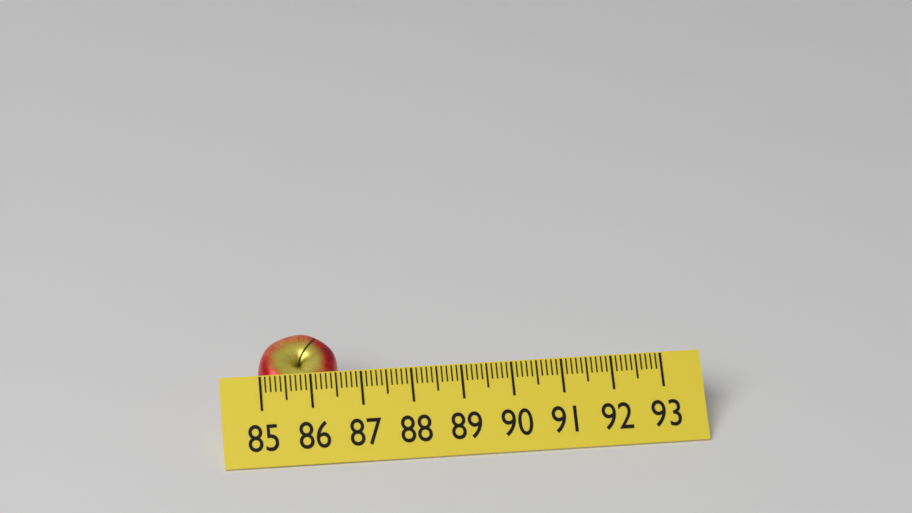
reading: 86.6 (no unit)
